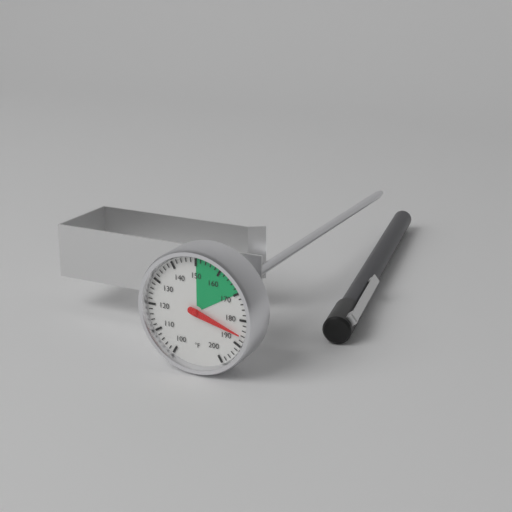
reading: 186 °F
